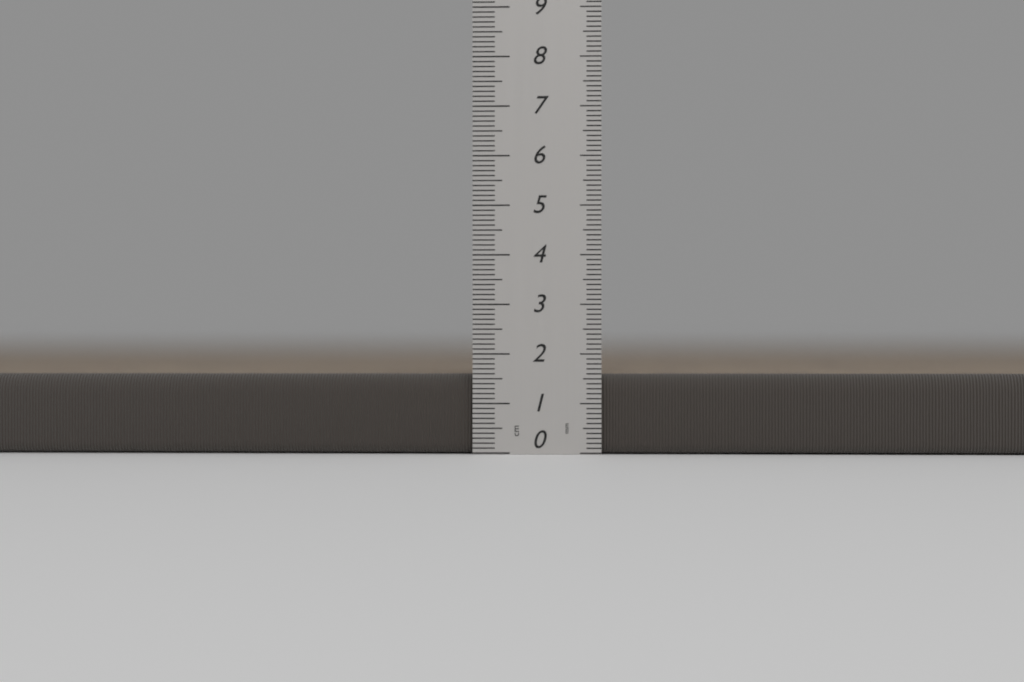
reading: 1.6 cm
